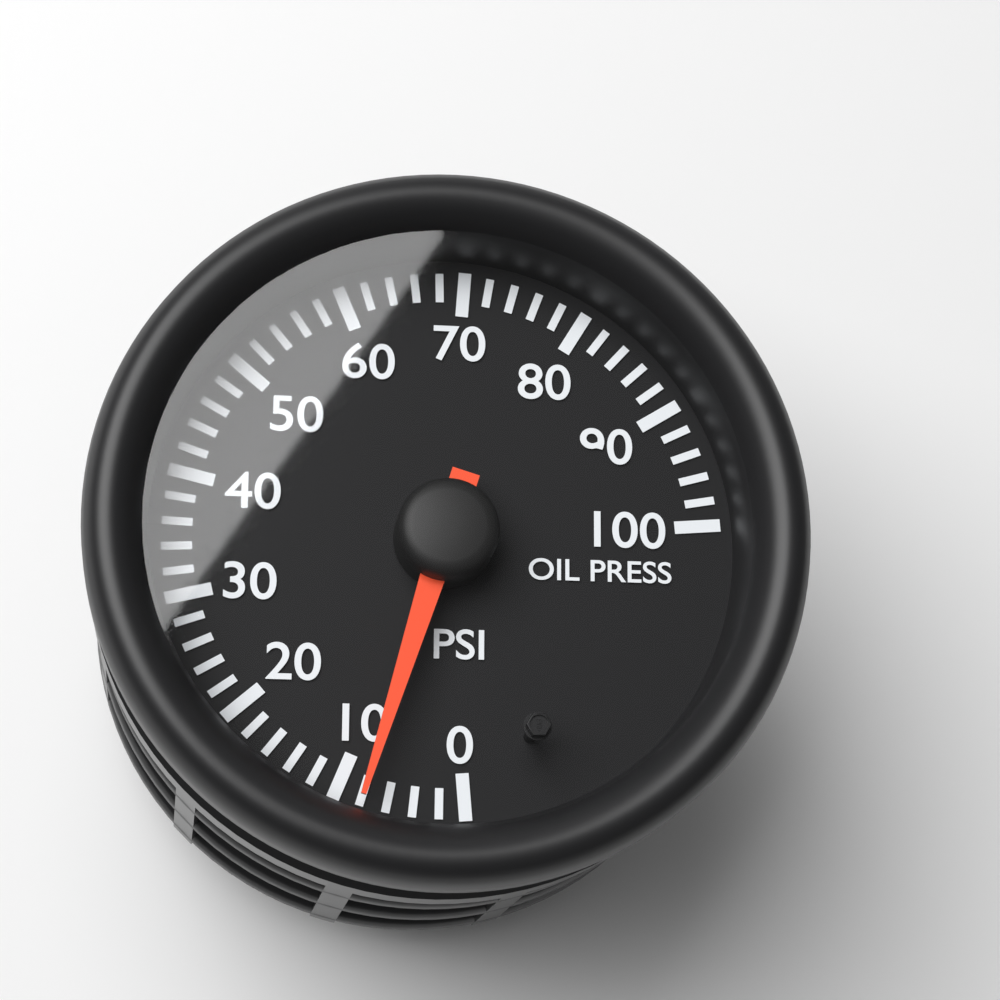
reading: 8 psi
